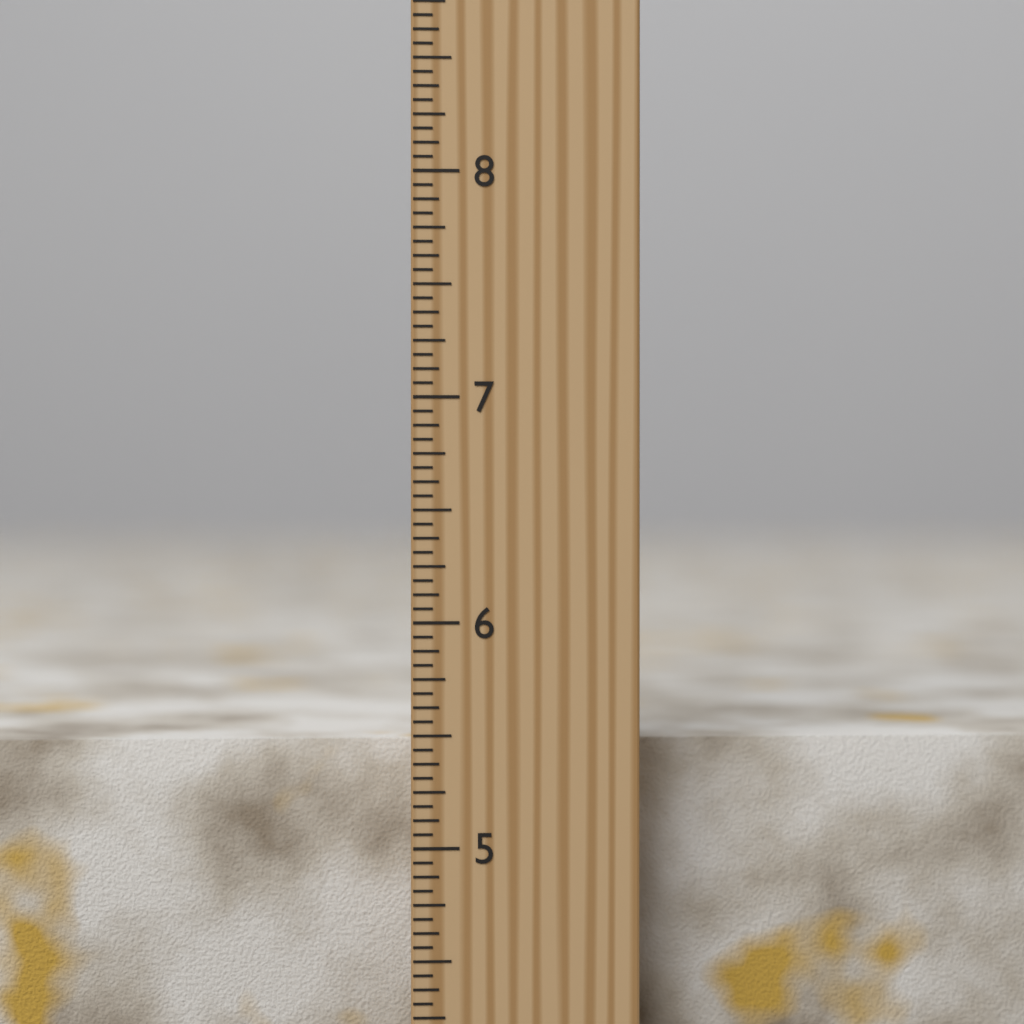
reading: 5.4375 inch
